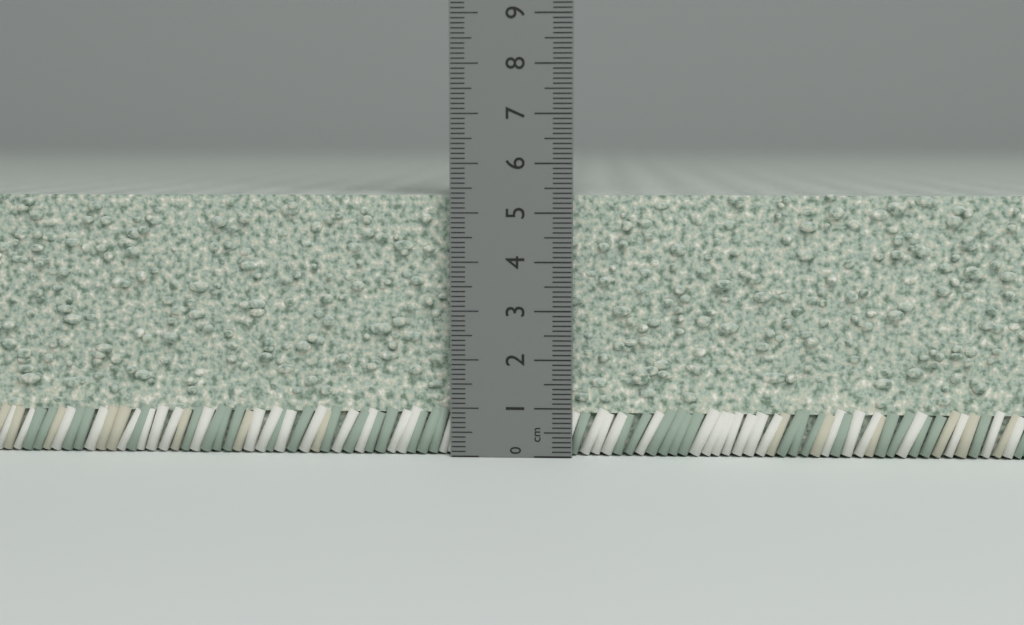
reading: 5.4 cm
